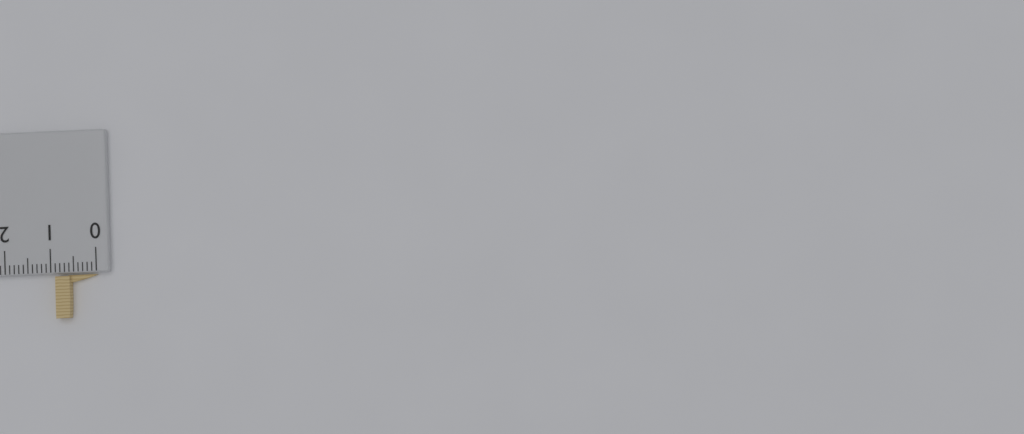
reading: 0.9 cm
